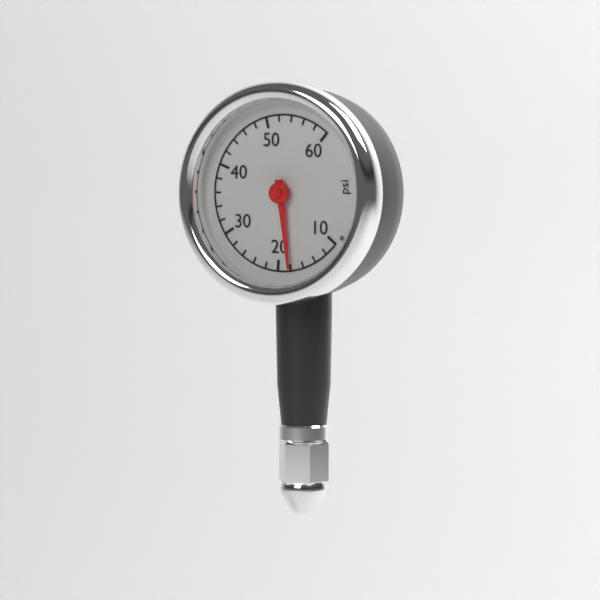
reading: 18 psi
